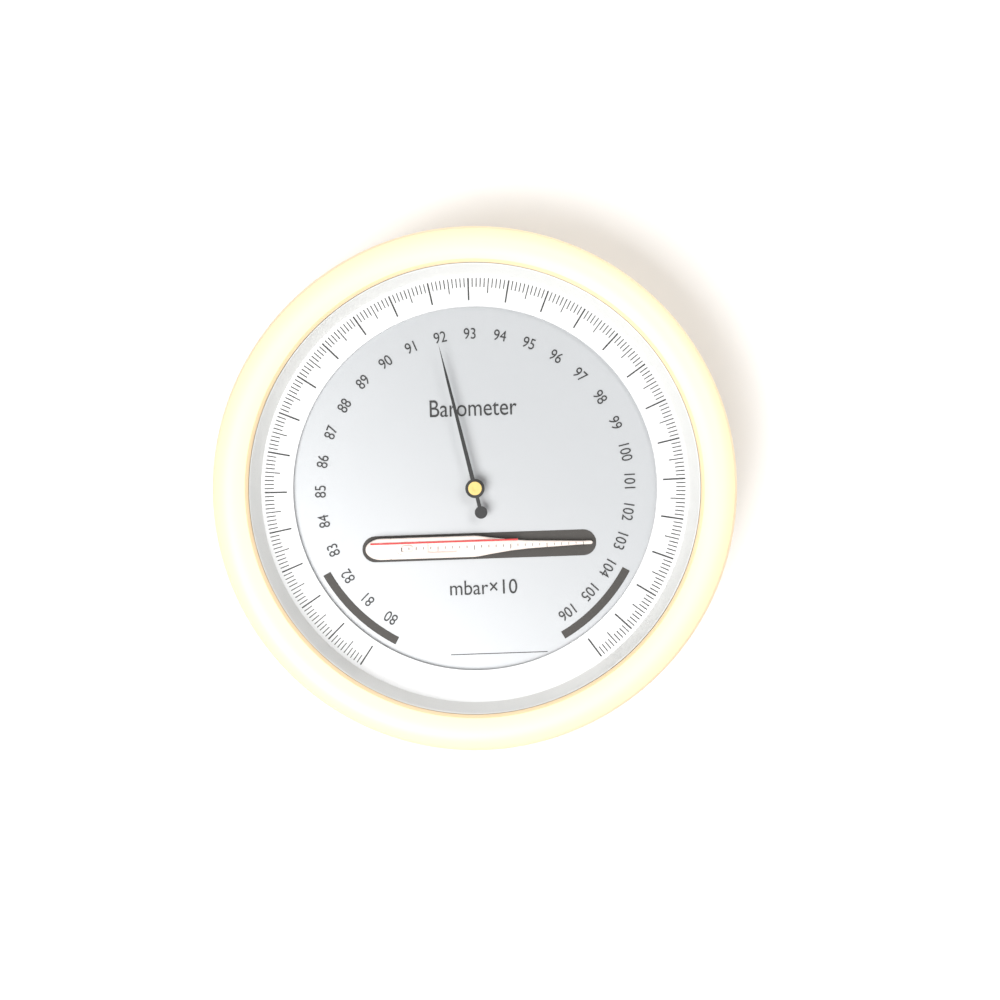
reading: 91.9 mbar×10
